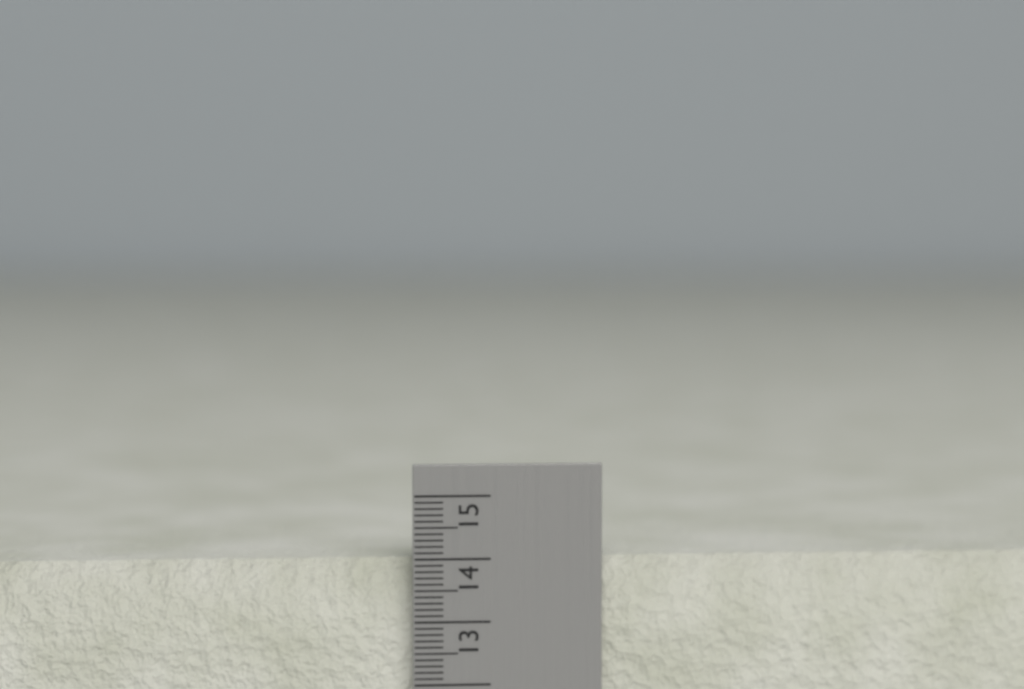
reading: 14.0 cm
